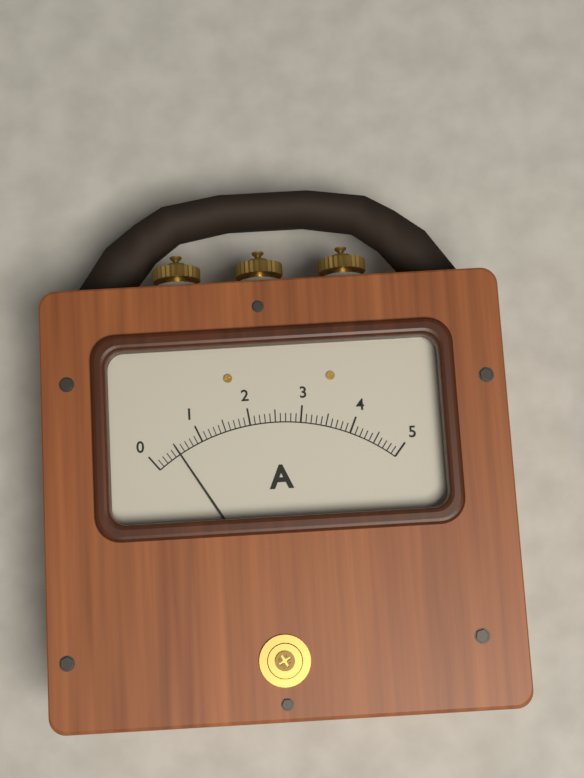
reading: 0.5 A
